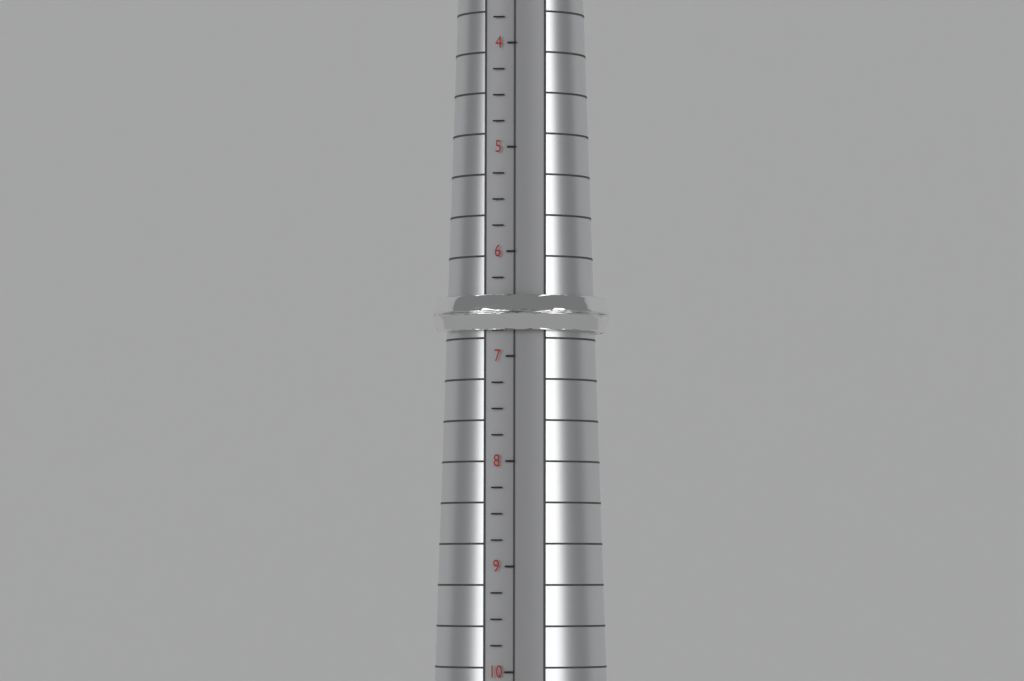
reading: 6.75 (no unit)
